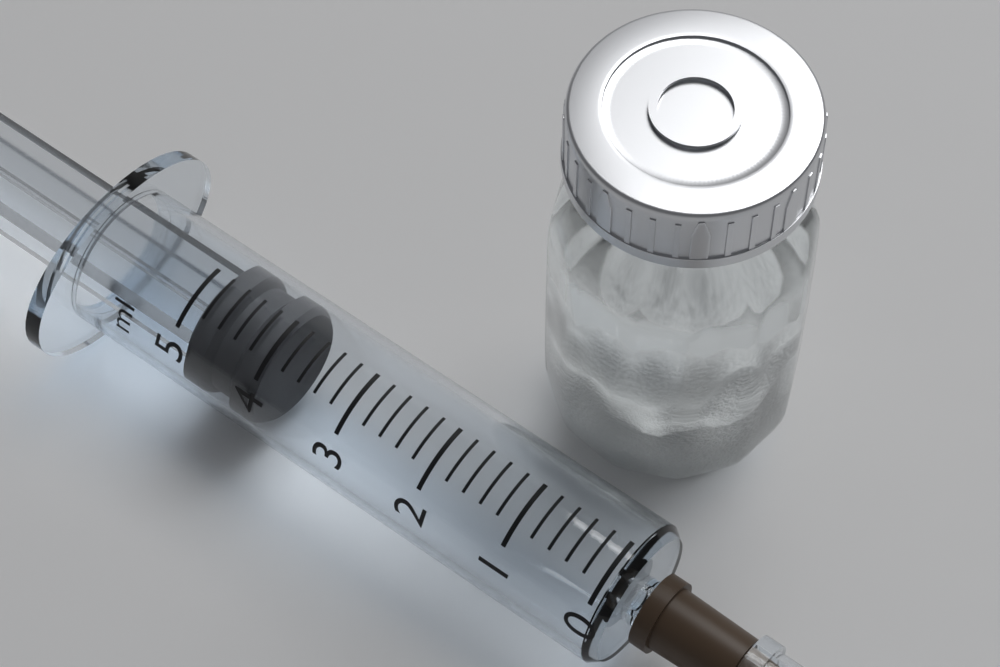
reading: 4.0 ml
